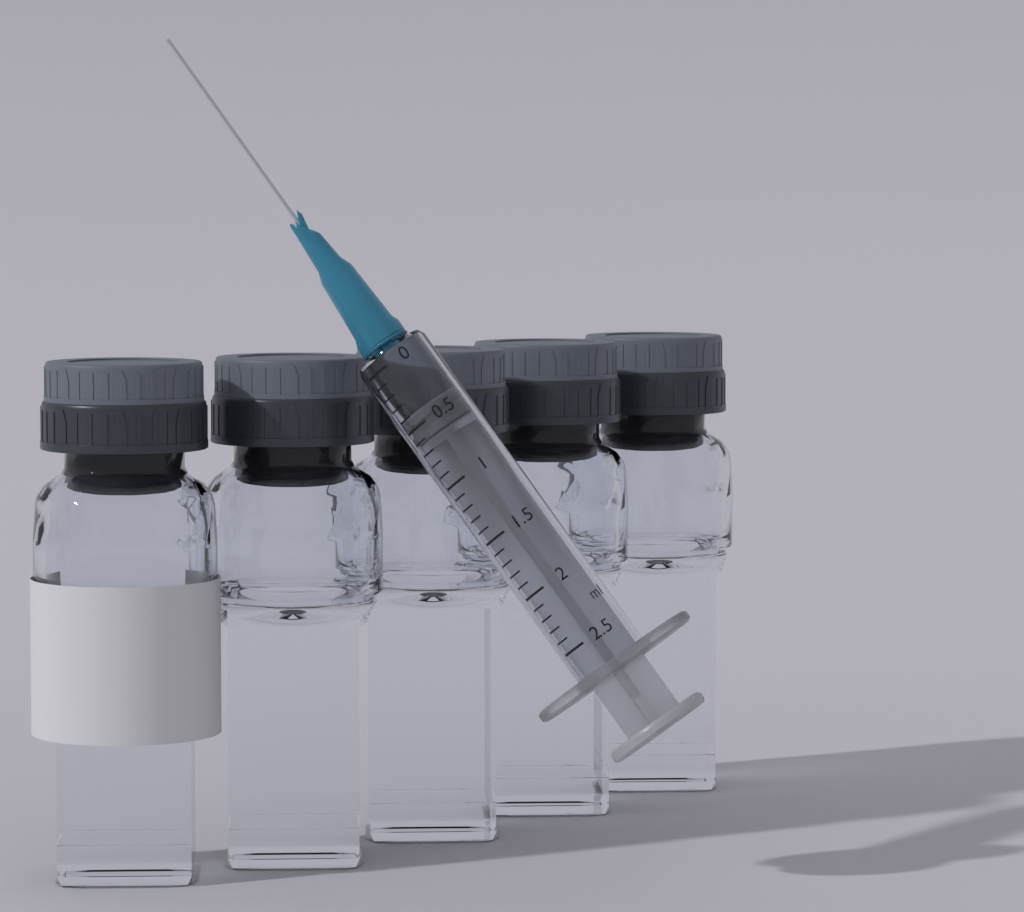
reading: 0.4 ml
